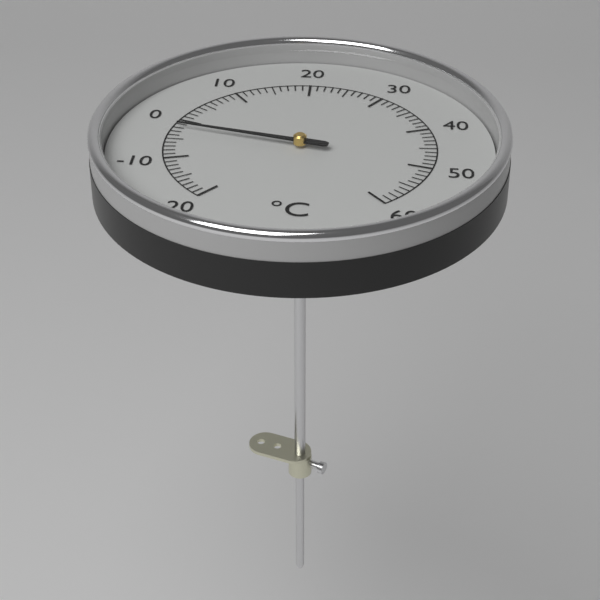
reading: -2 °C
